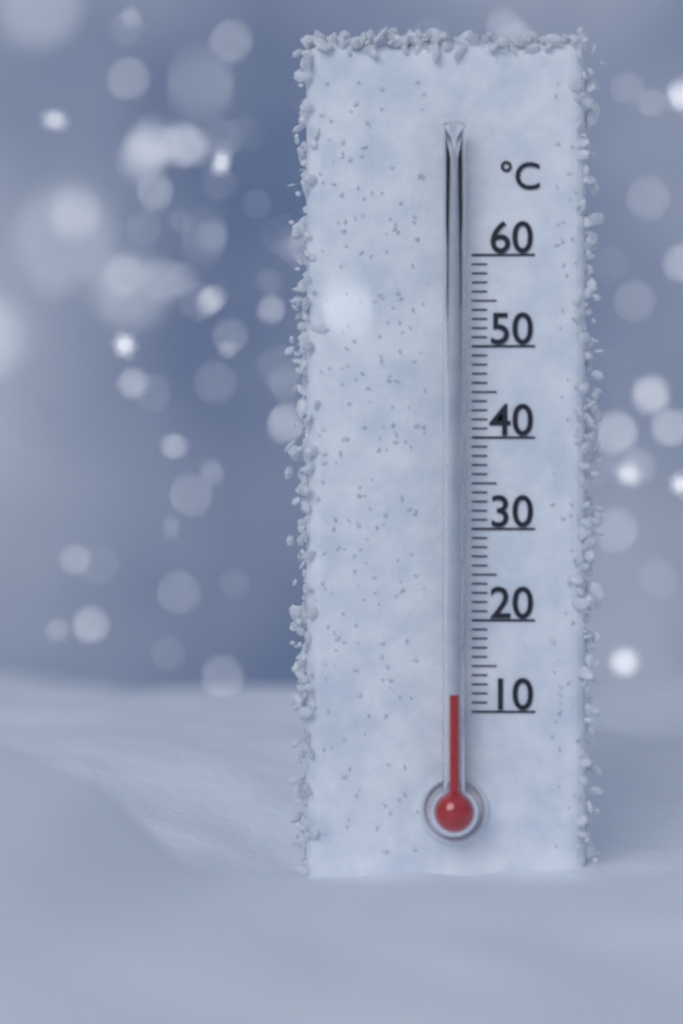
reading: 12 °C
